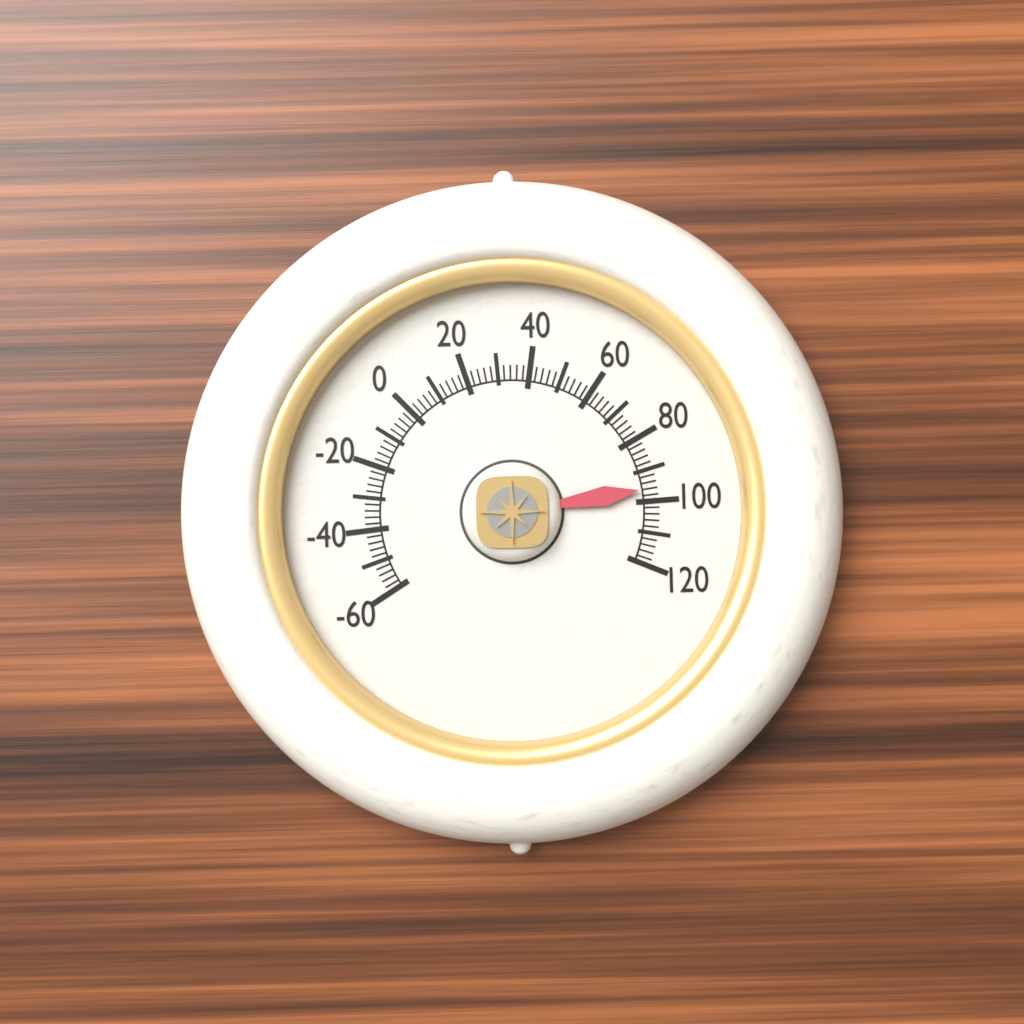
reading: 96 (no unit)
